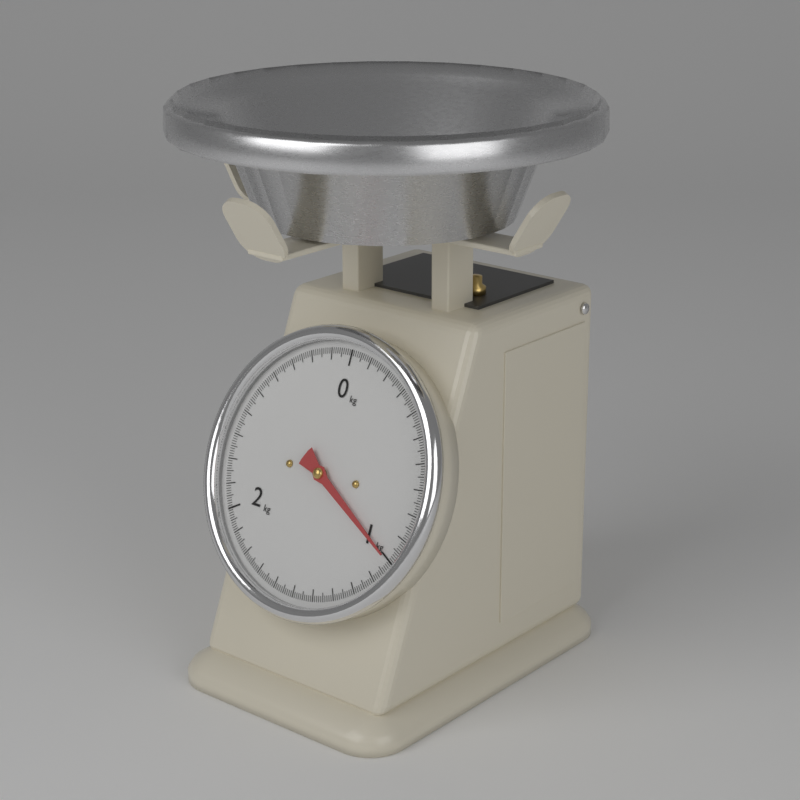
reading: 1.00 kg
